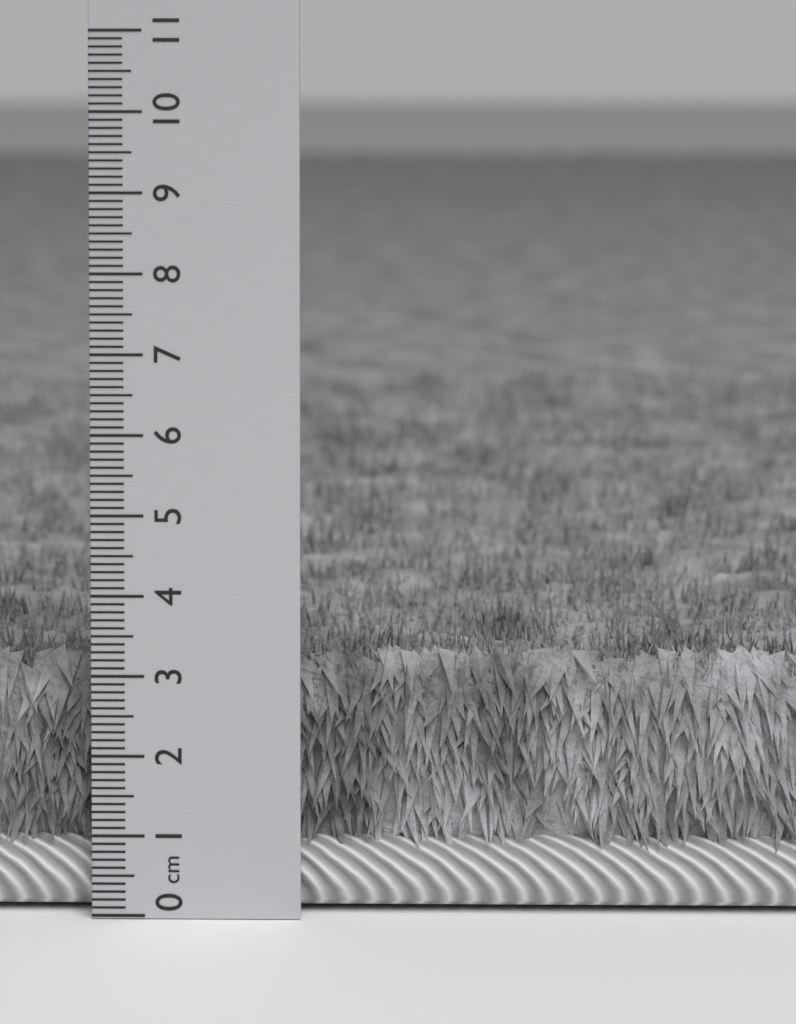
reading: 3.3 cm
